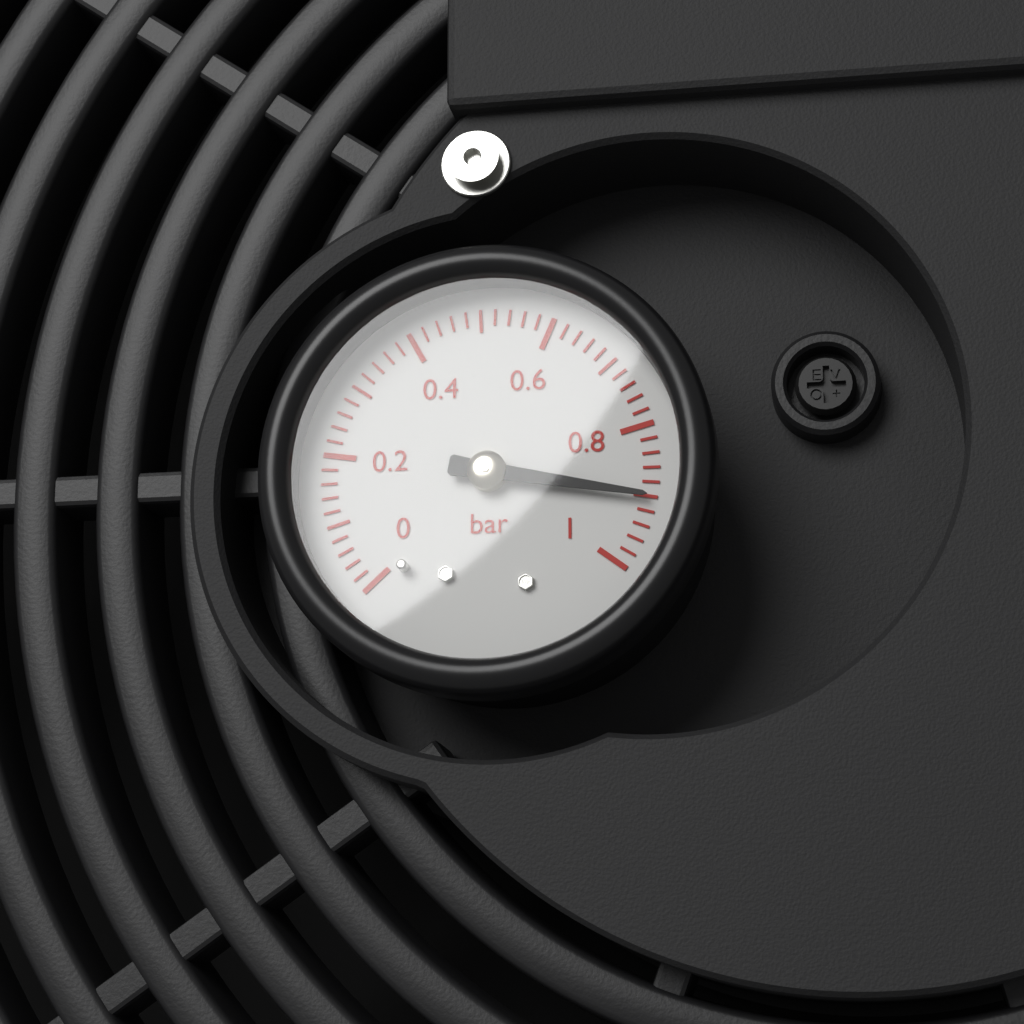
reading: 0.90 bar
